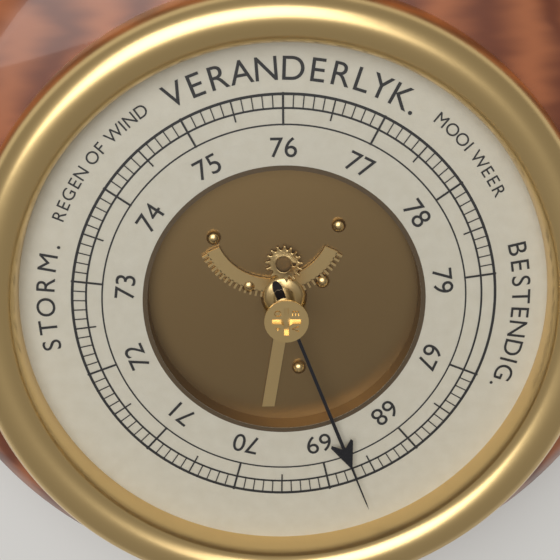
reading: 68.7 (no unit)
